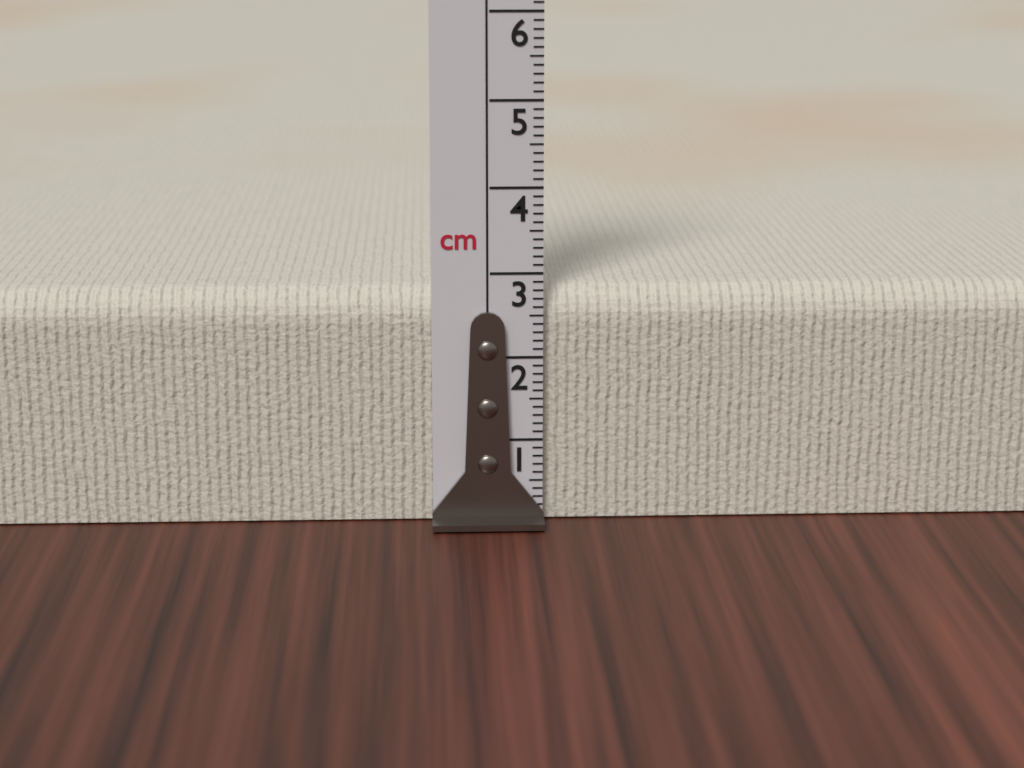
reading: 2.8 cm
